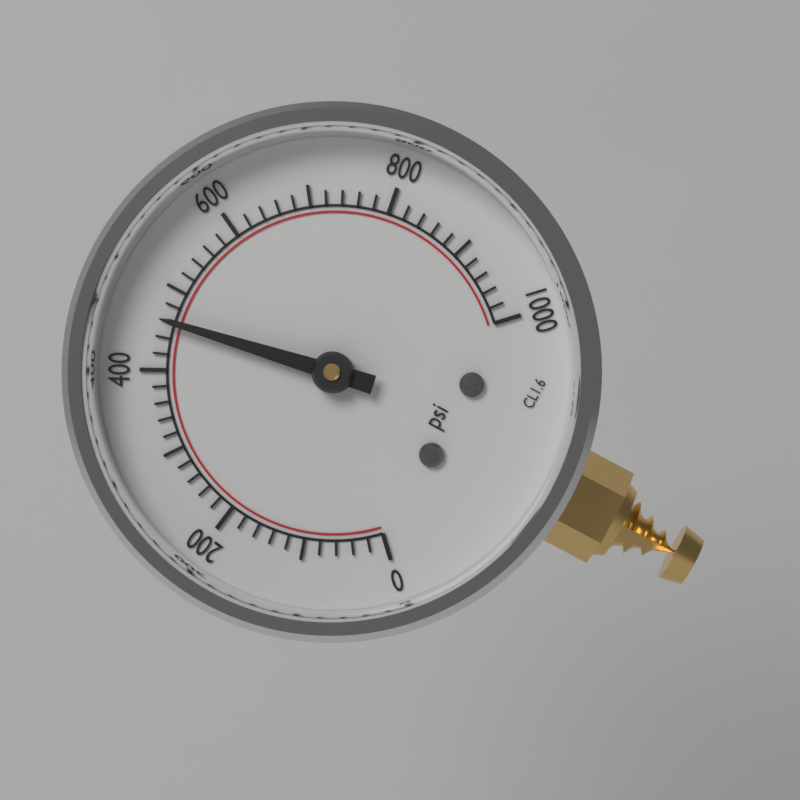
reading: 460 psi
